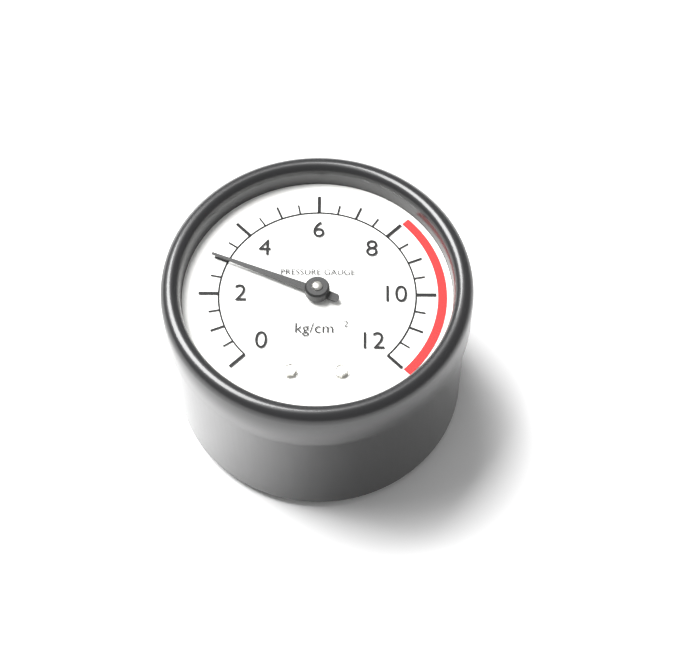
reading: 3.0 kg/cm²
